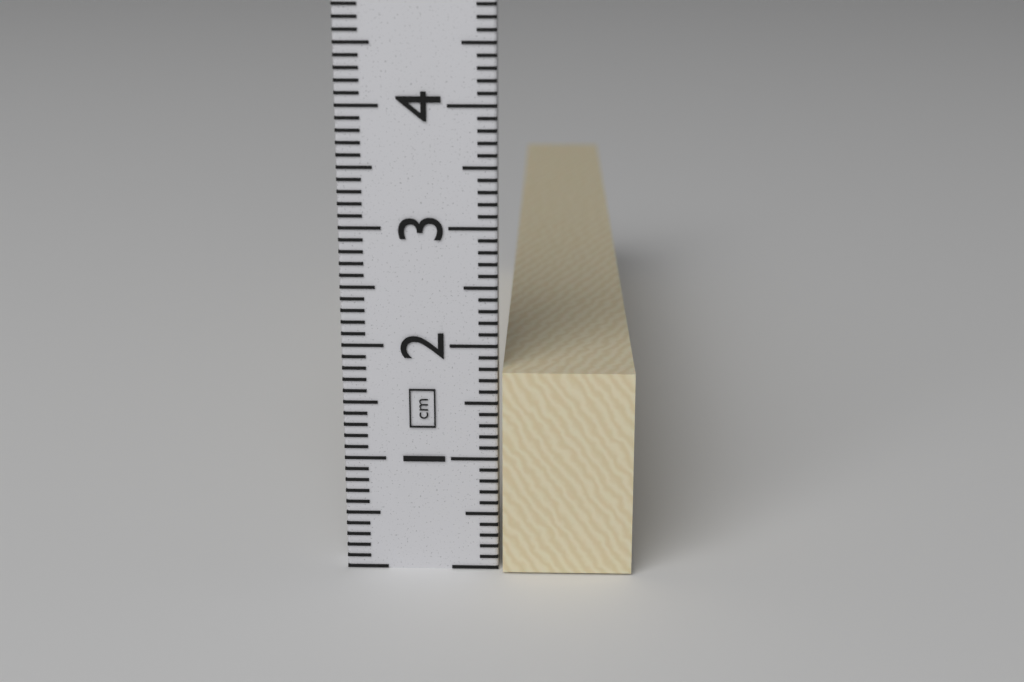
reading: 1.8 cm
